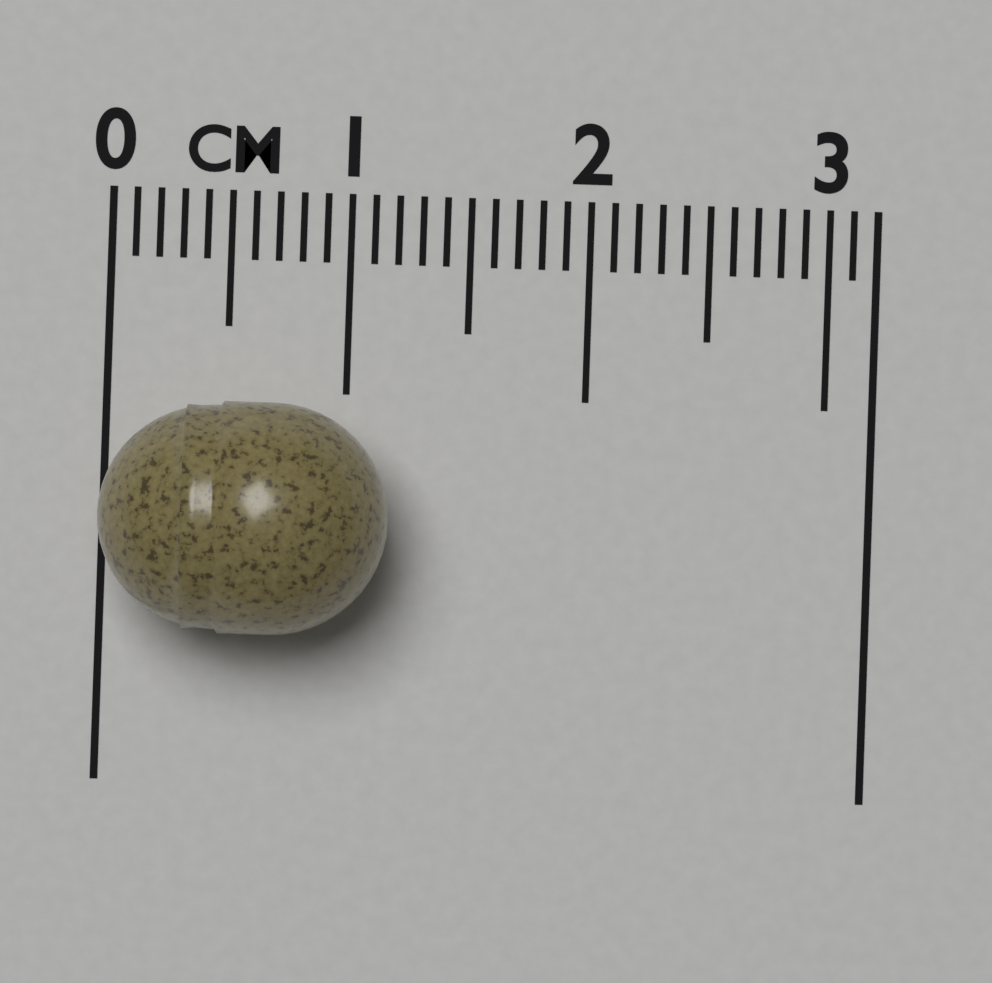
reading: 1.2 cm
